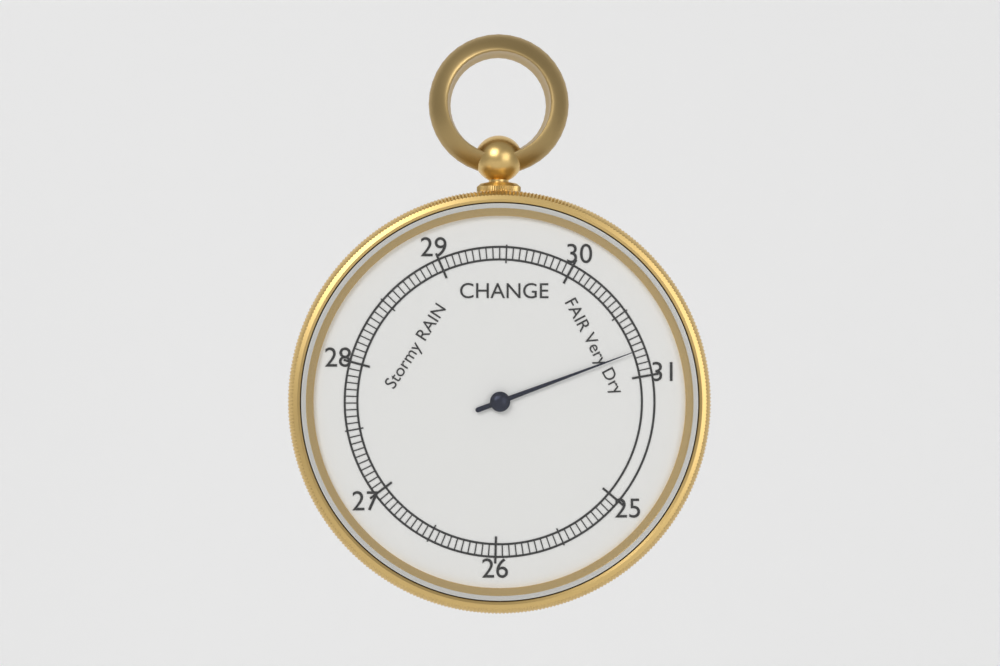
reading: 30.80 inHg
